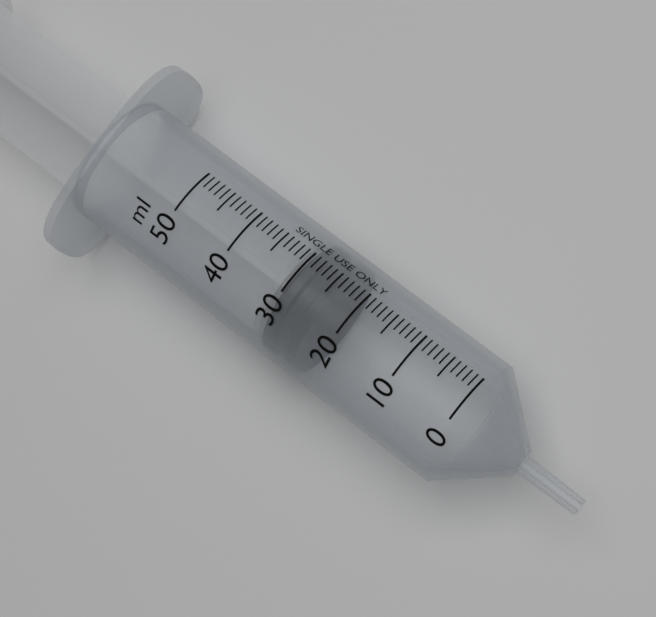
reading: 24 ml
